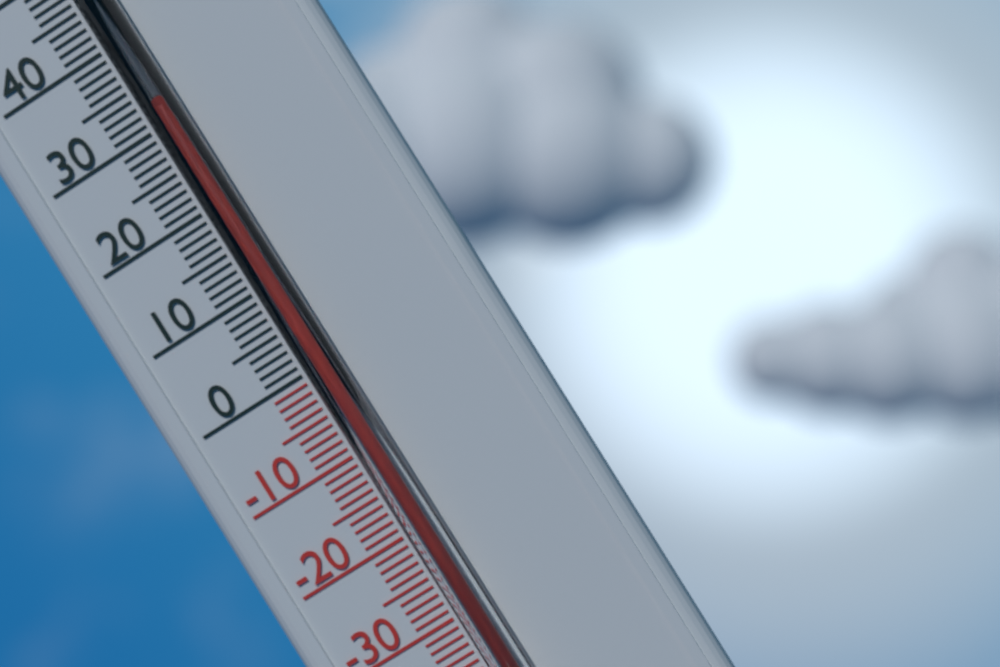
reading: 31 °C
